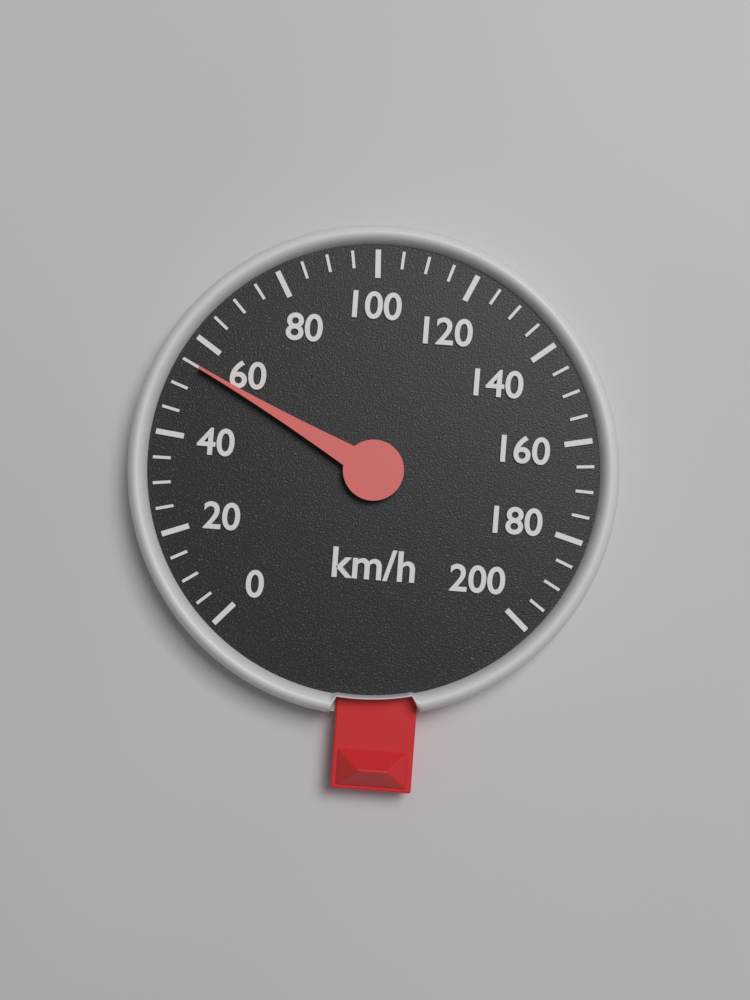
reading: 55 km/h
